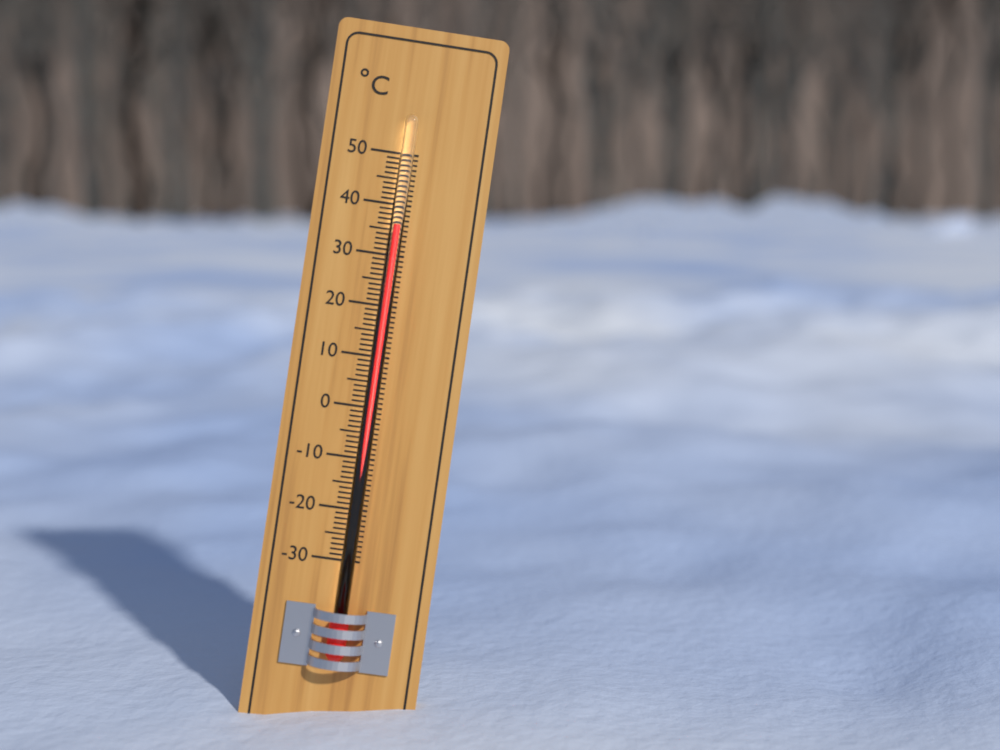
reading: 36 °C
